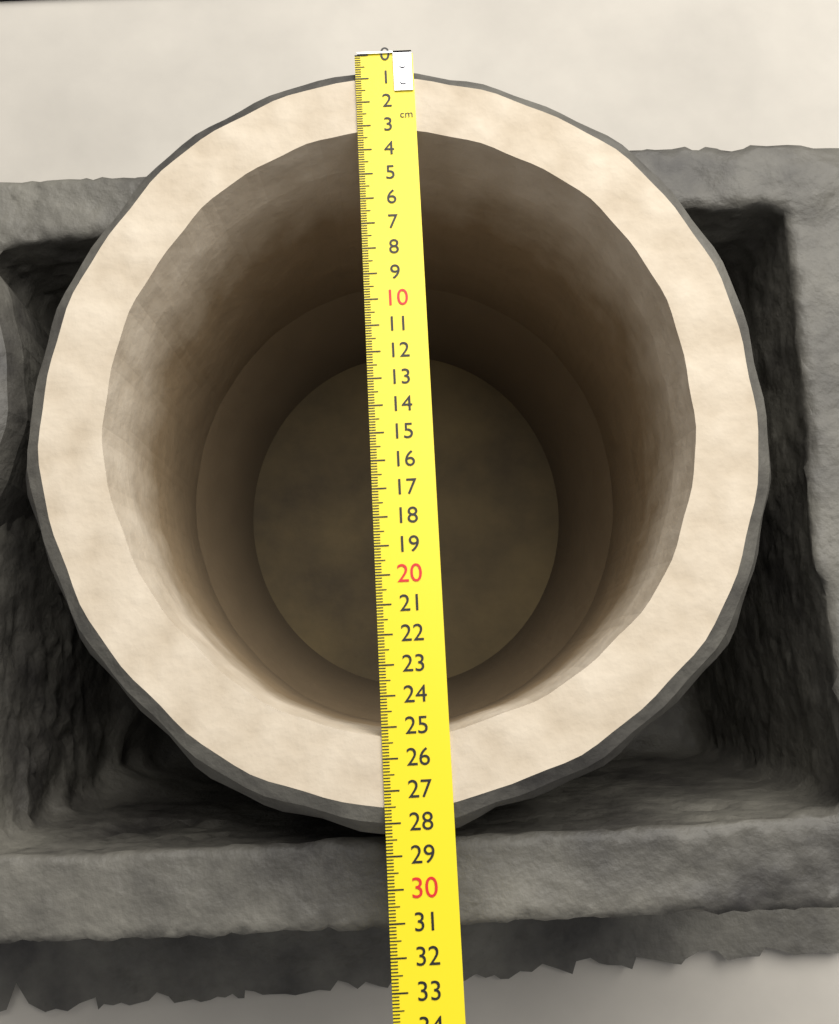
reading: 28.5 cm
